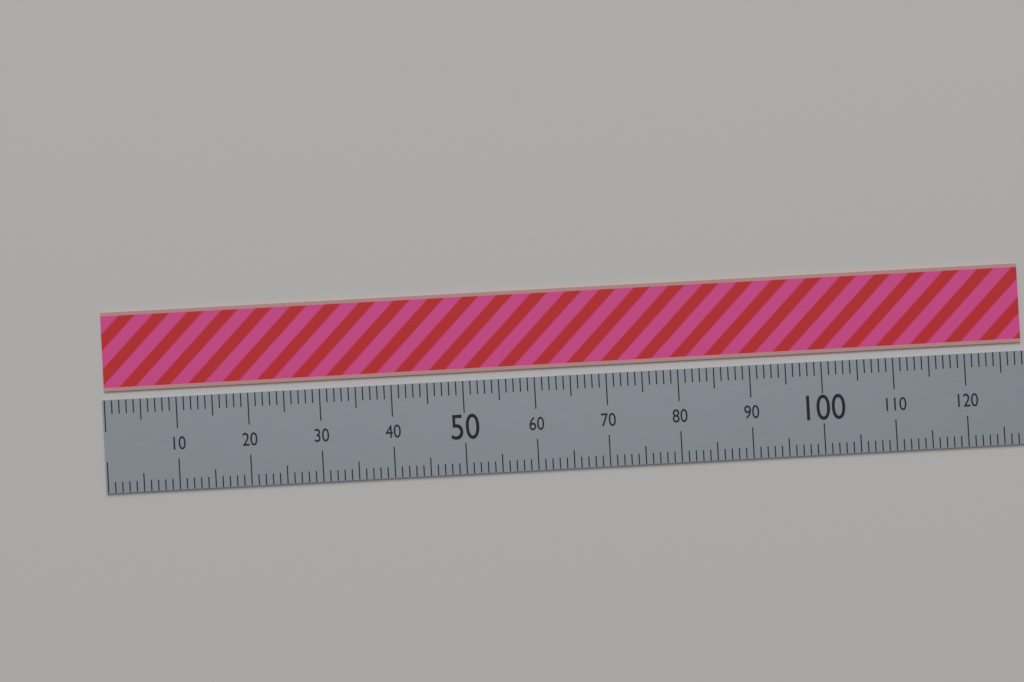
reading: 128 (no unit)
